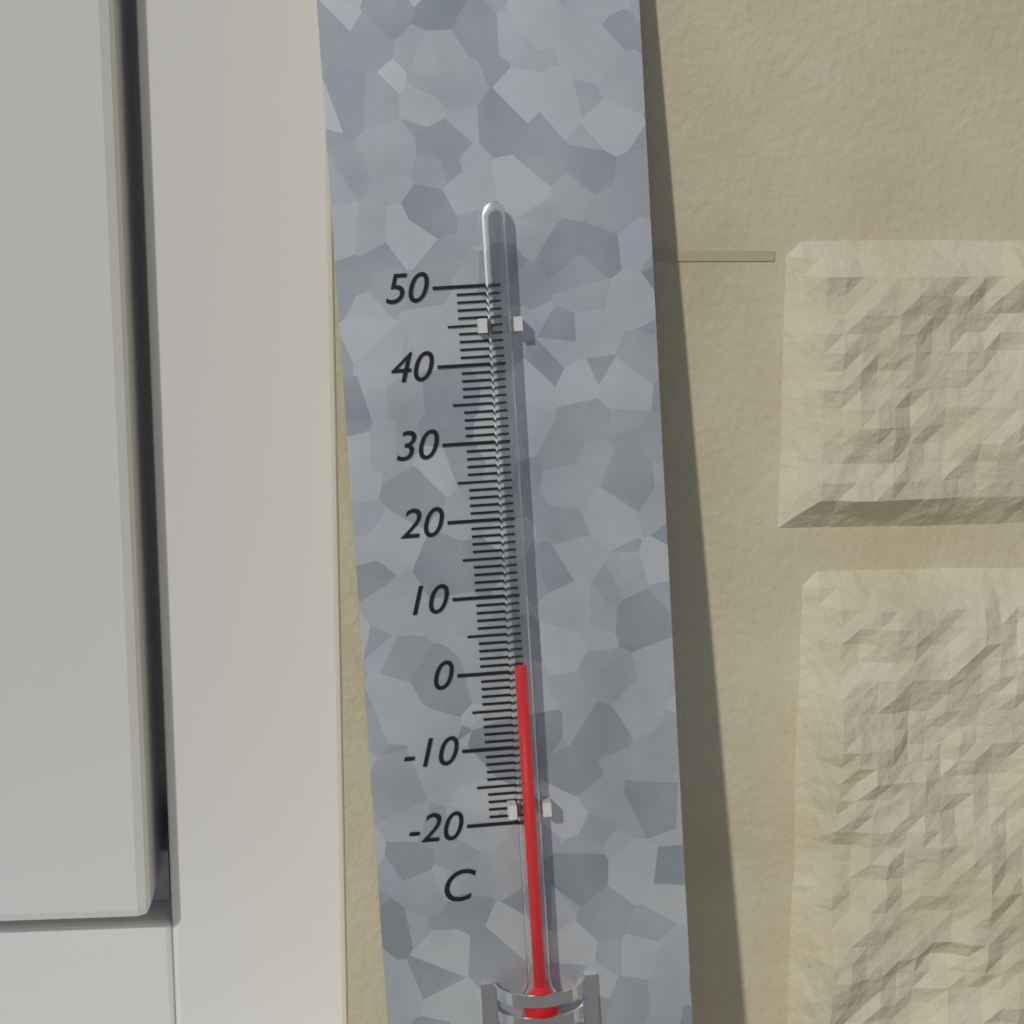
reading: 1 °C
